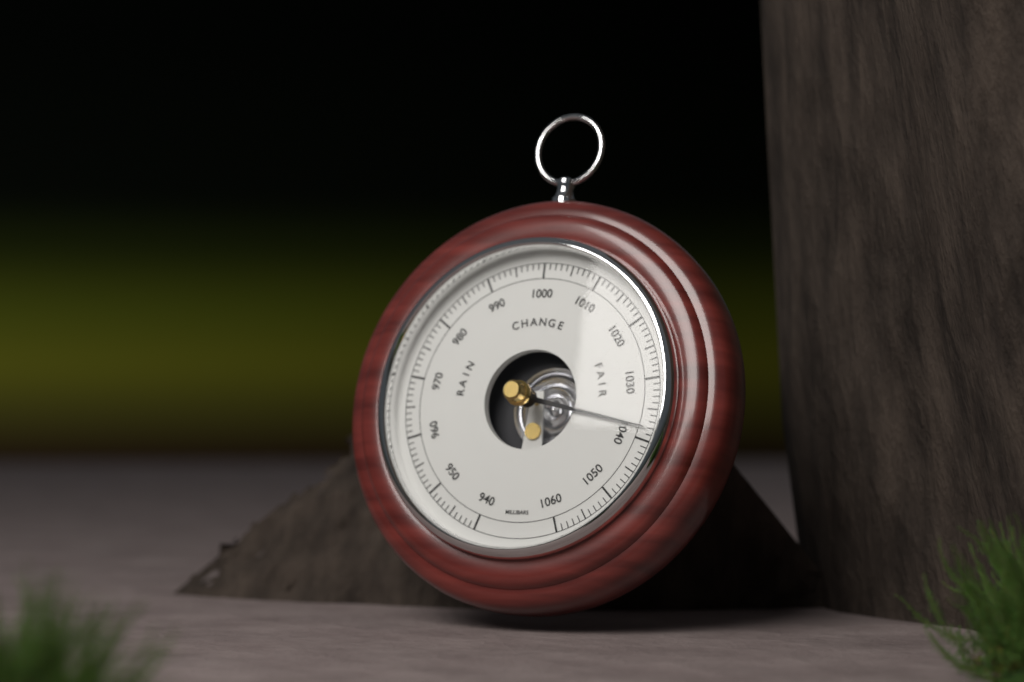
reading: 1038 mbar
